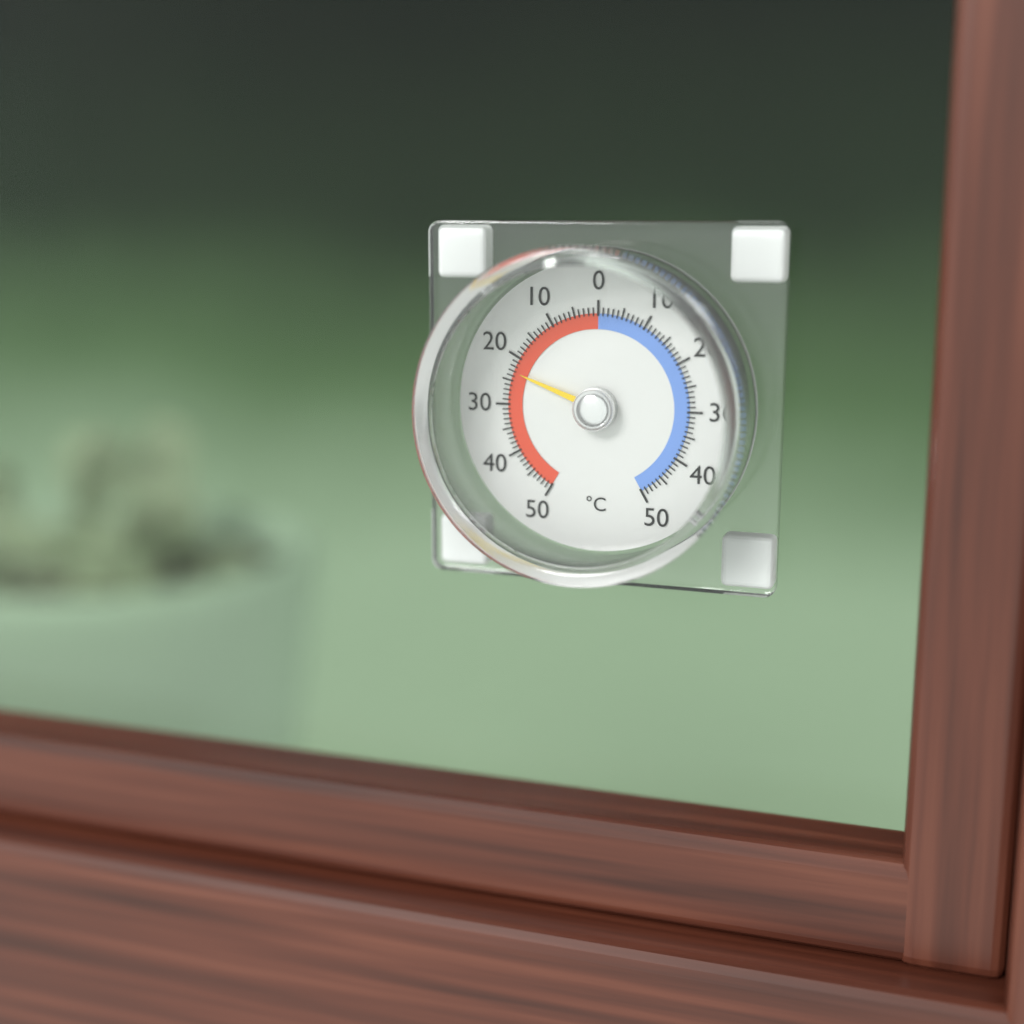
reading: 23 °C
